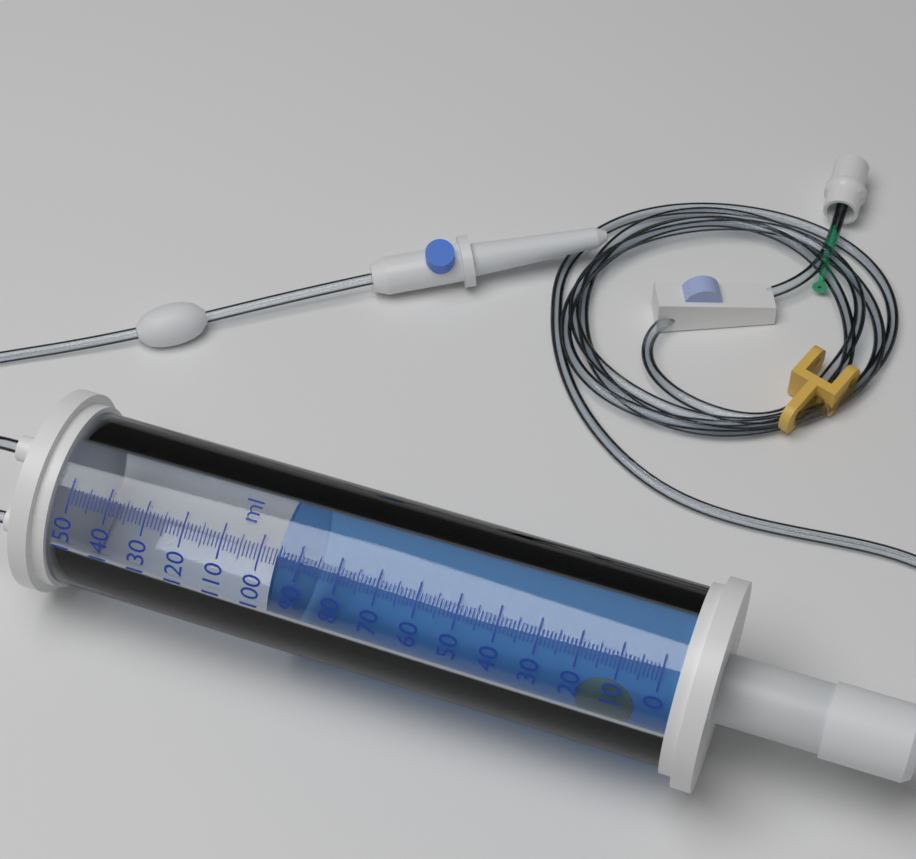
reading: 96 ml
